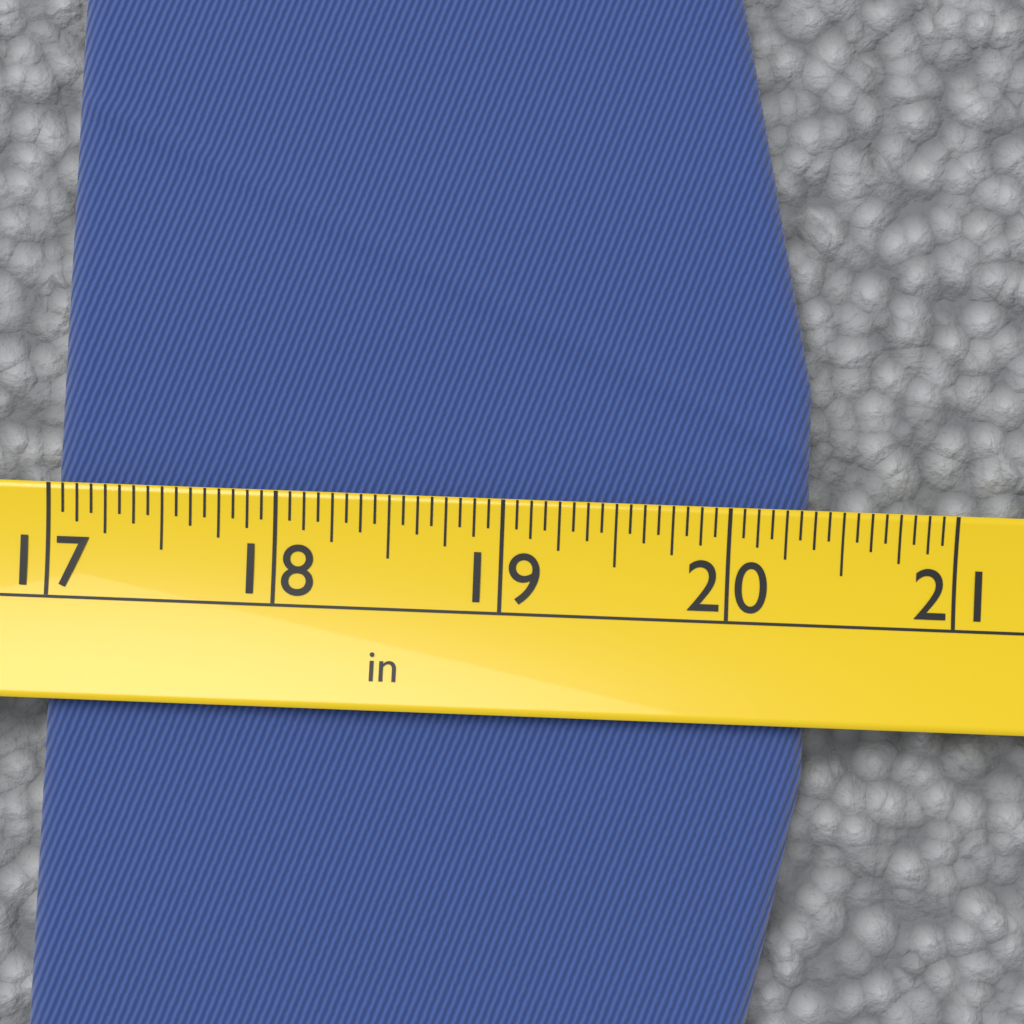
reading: 20.3750 in
